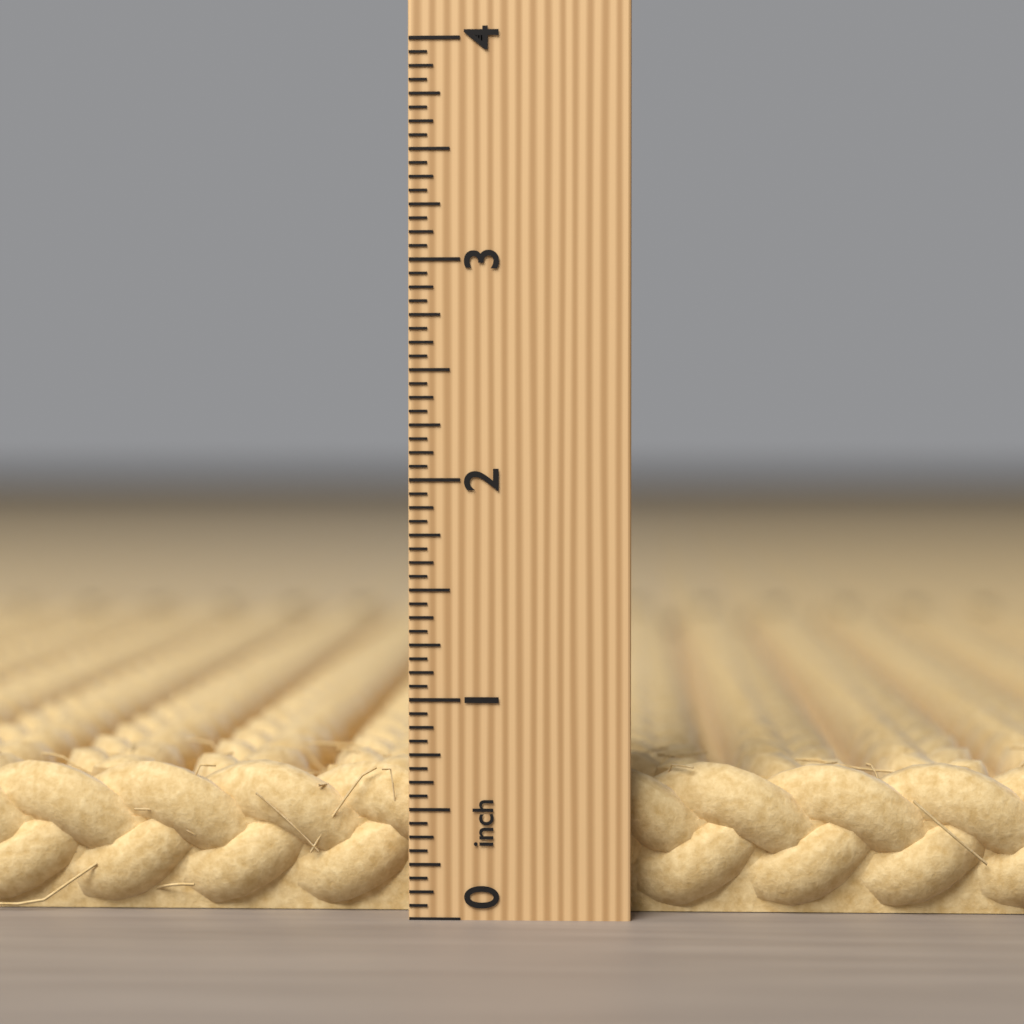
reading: 0.6875 inch
